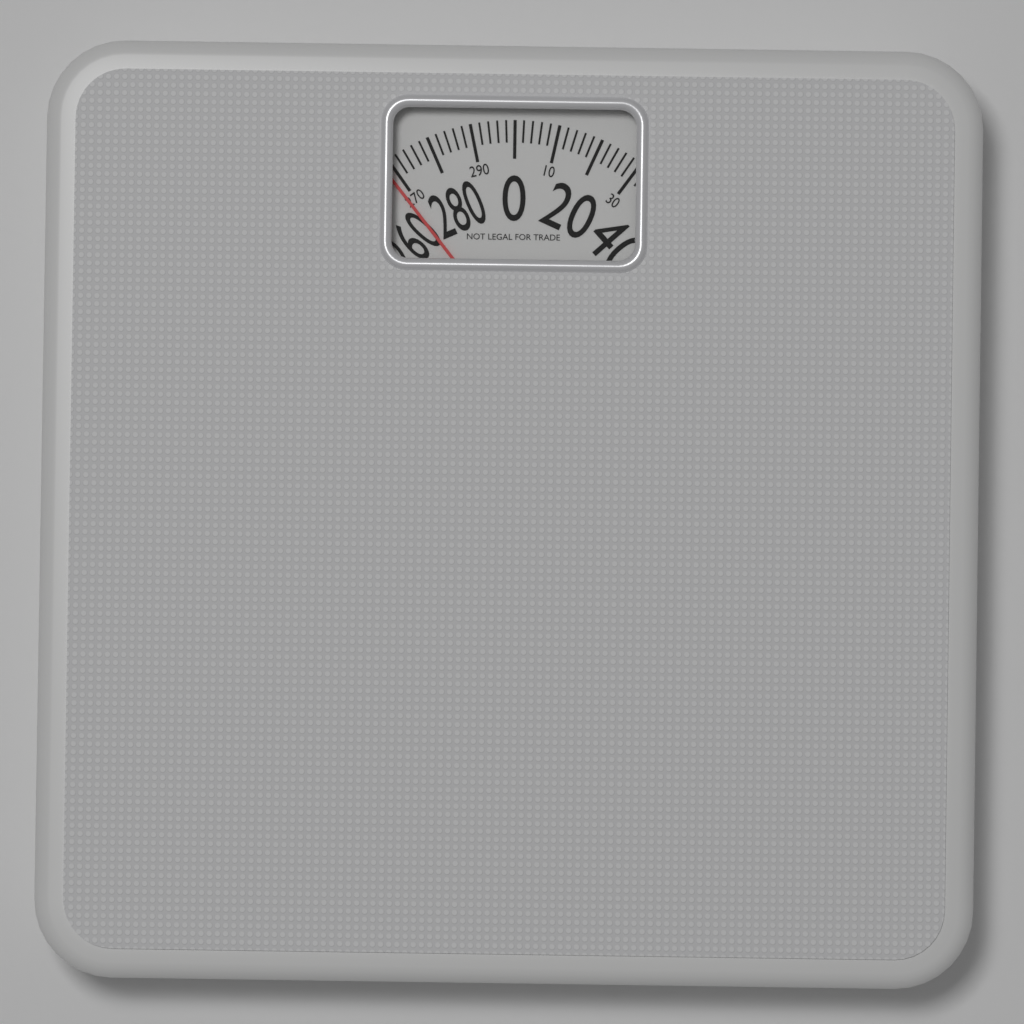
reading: 268 (no unit)
